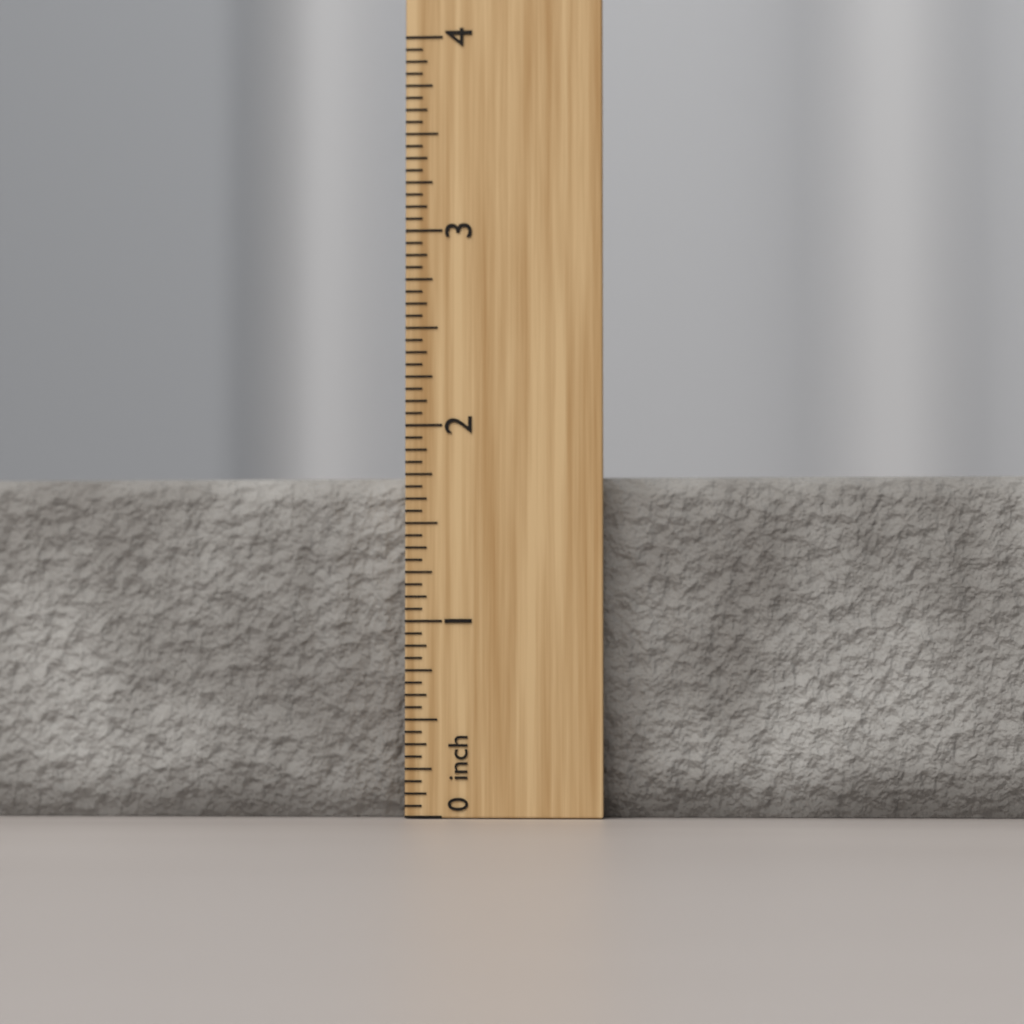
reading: 1.7500 inch
